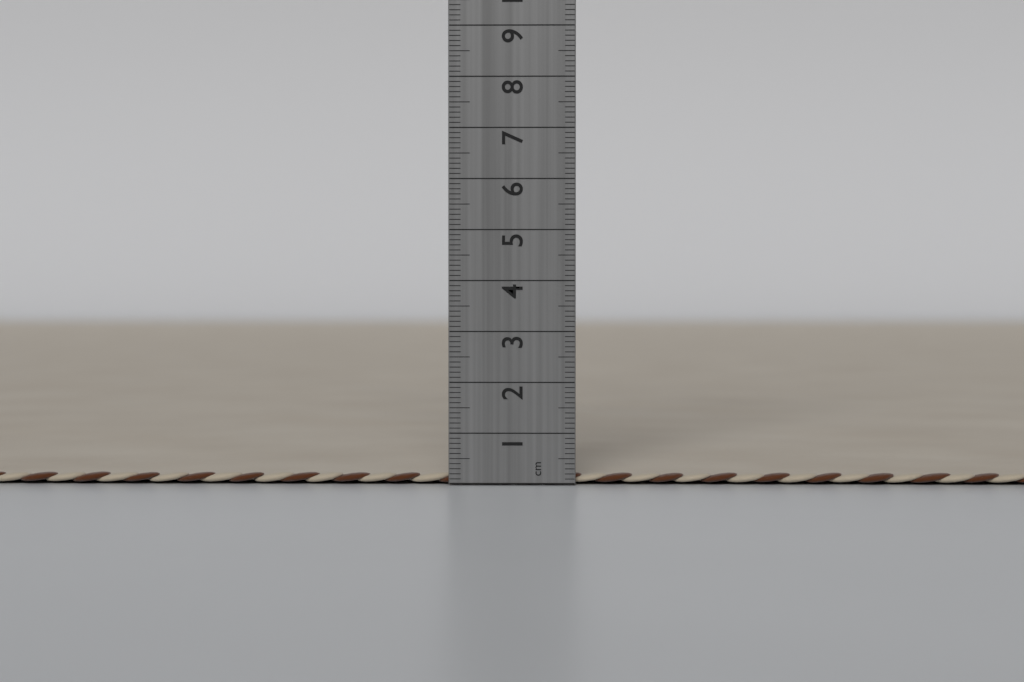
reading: 0.2 cm
